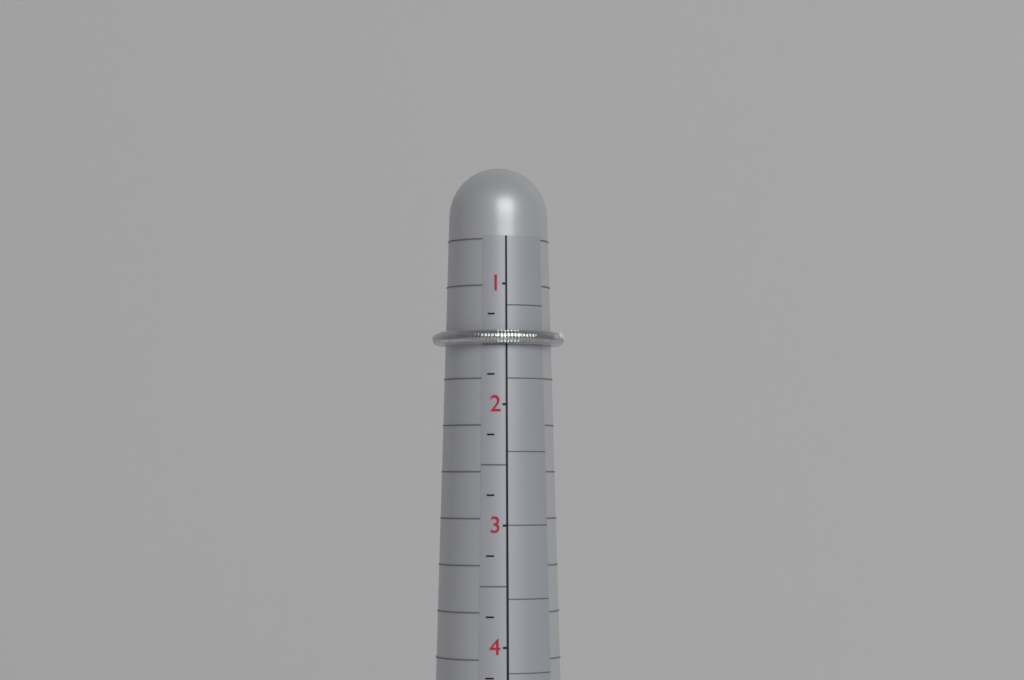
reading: 1.50 (no unit)
